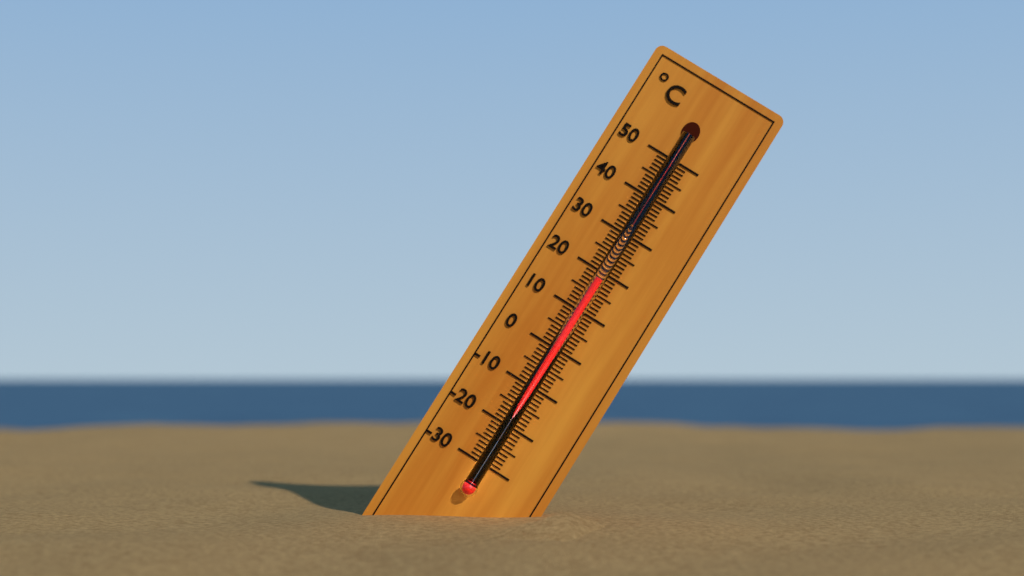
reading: 18 °C
